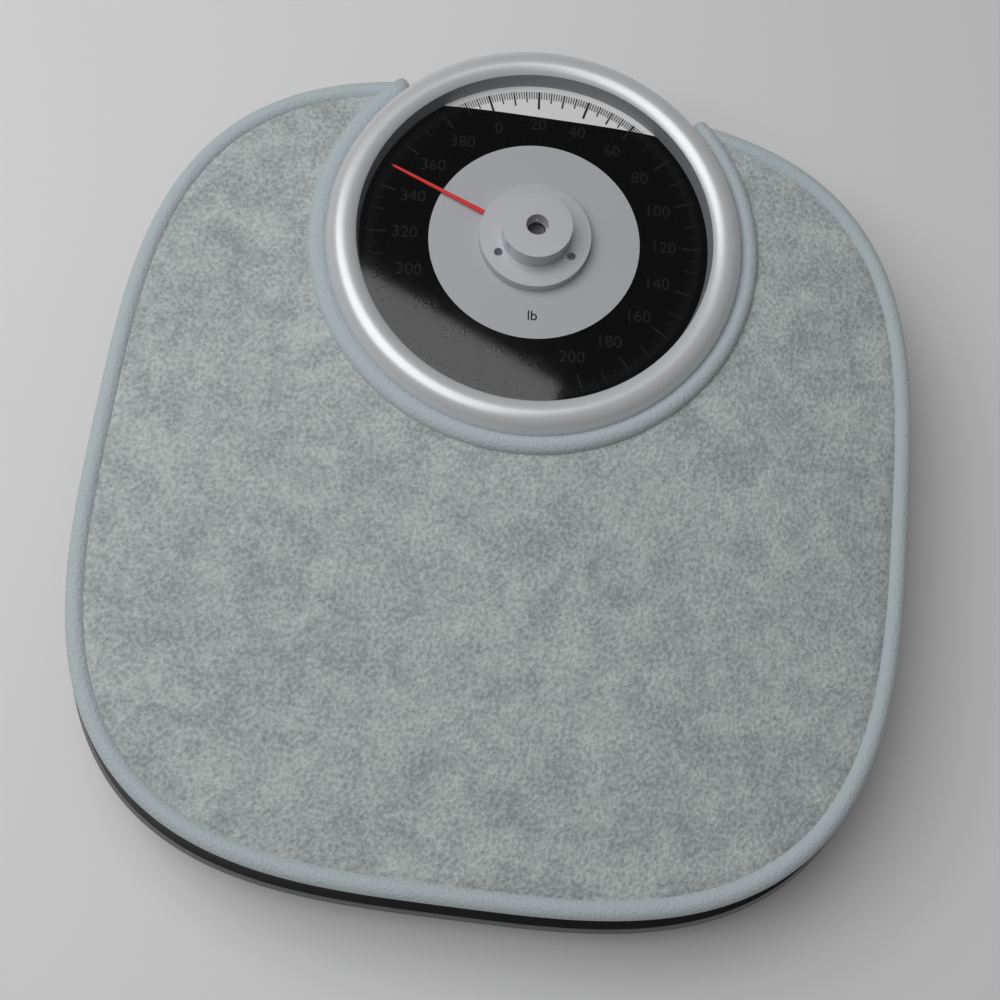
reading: 349 lb
